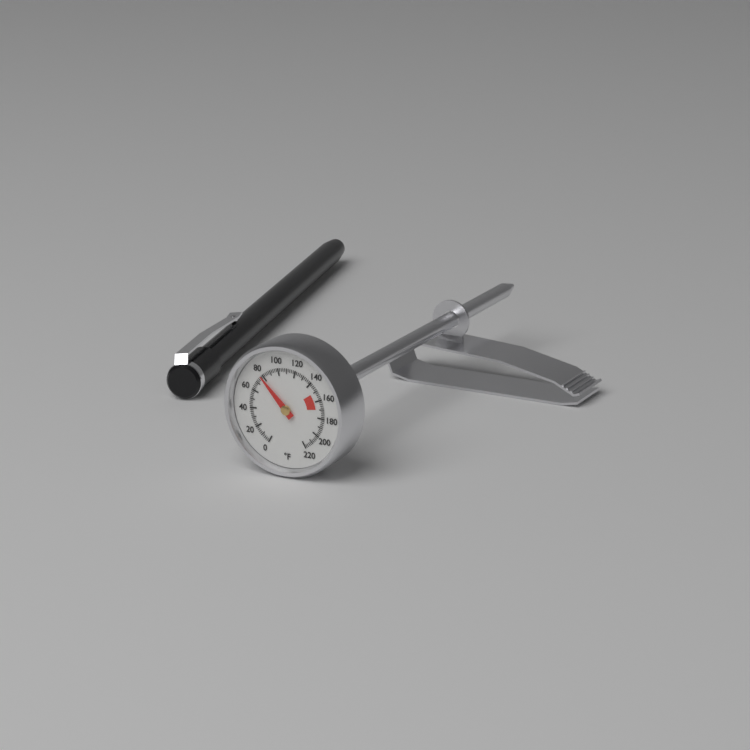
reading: 78 °F
